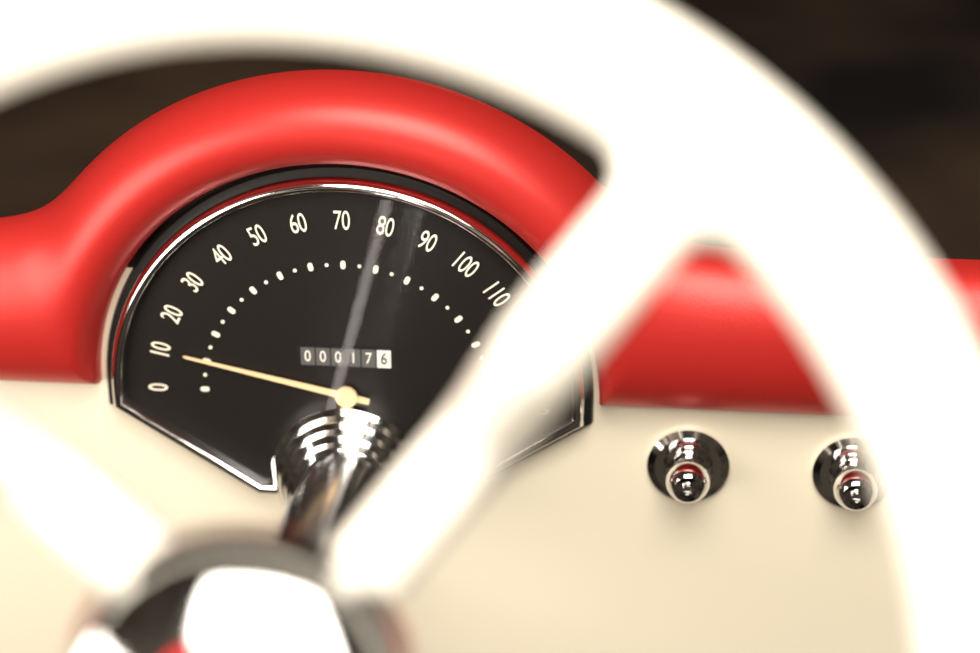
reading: 10 (no unit)
